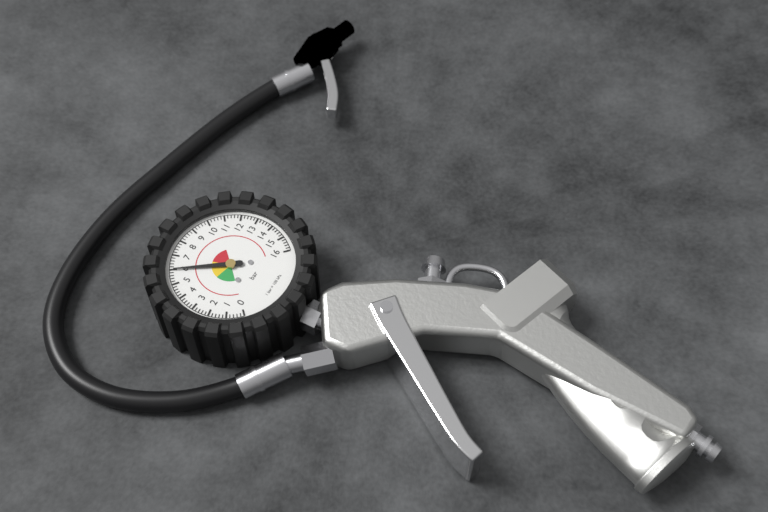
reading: 6.0 bar
